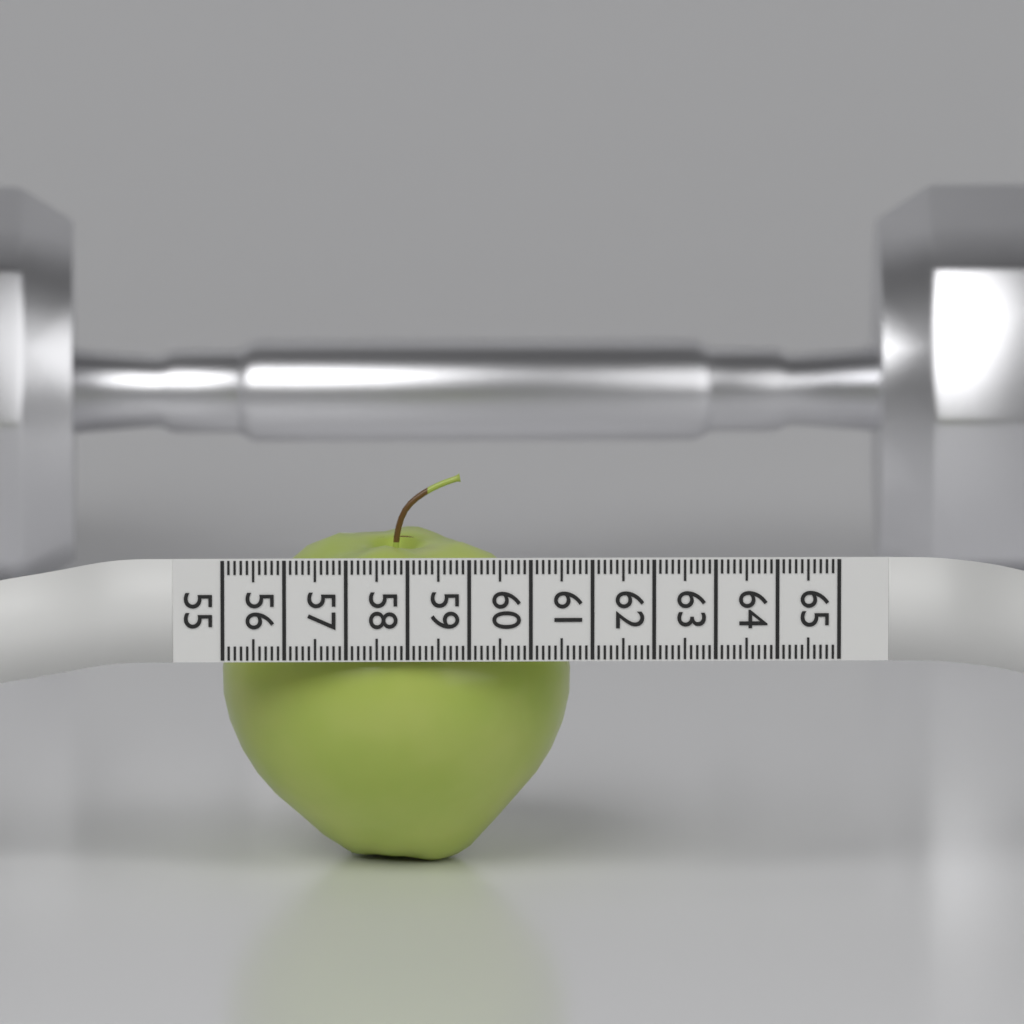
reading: 60.7 (no unit)
